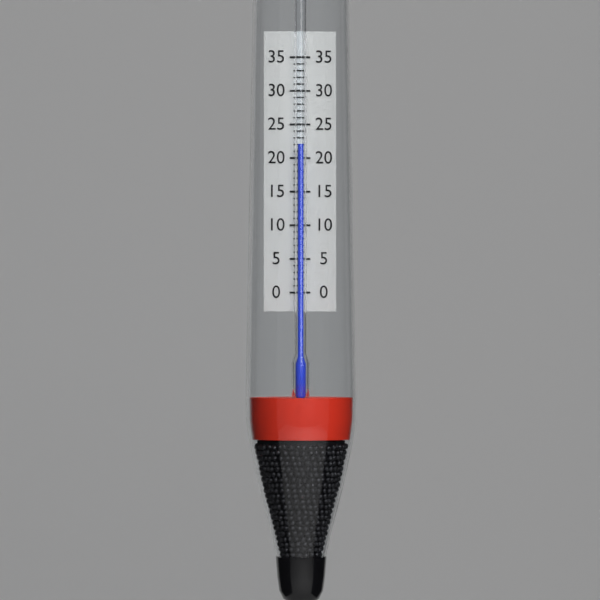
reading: 22 (no unit)
